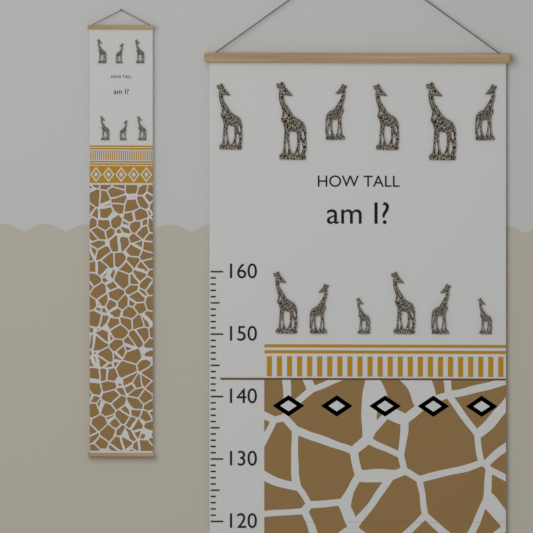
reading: 143 (no unit)
